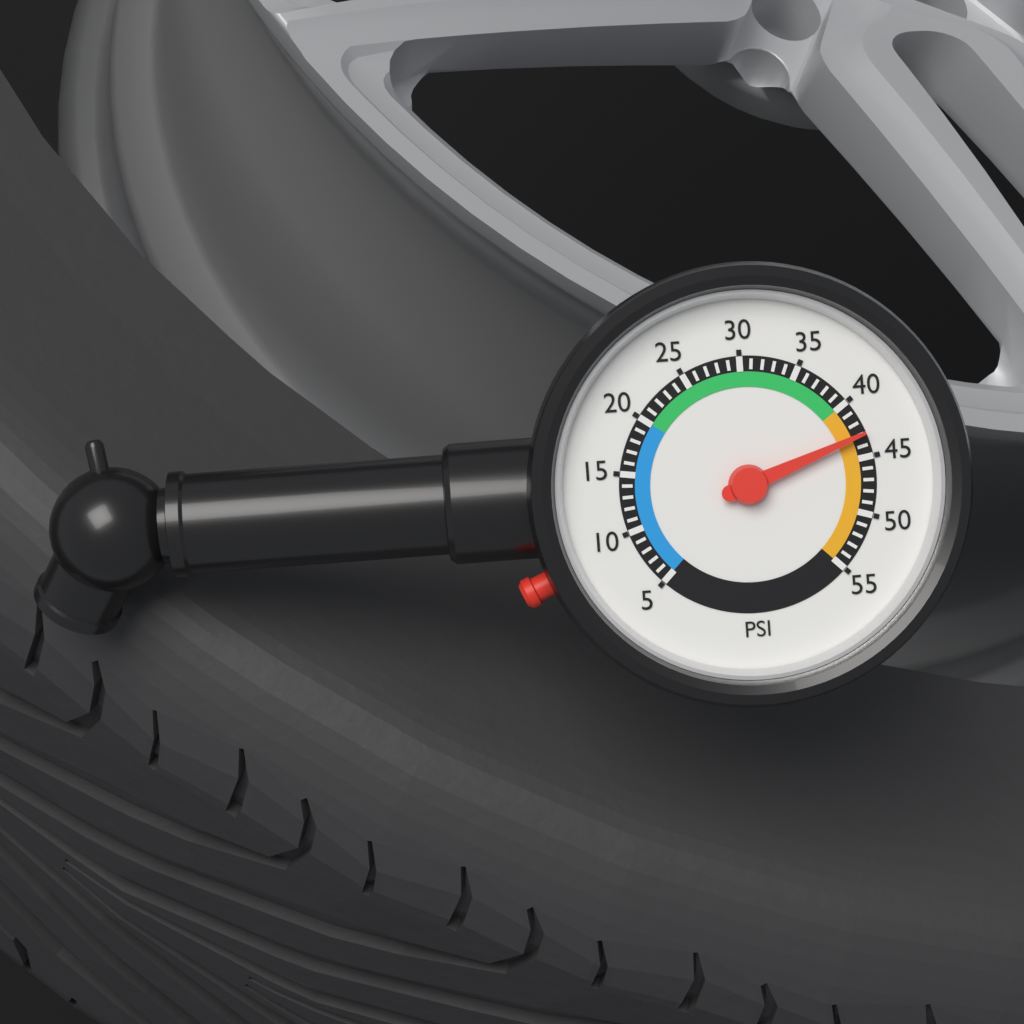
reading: 43 psi
